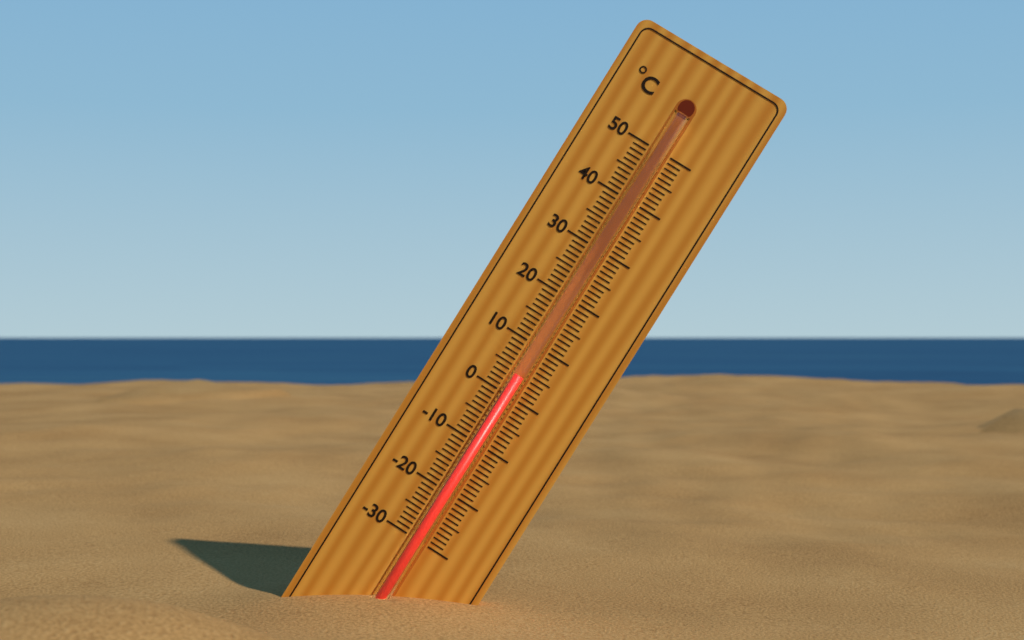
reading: 4 °C
